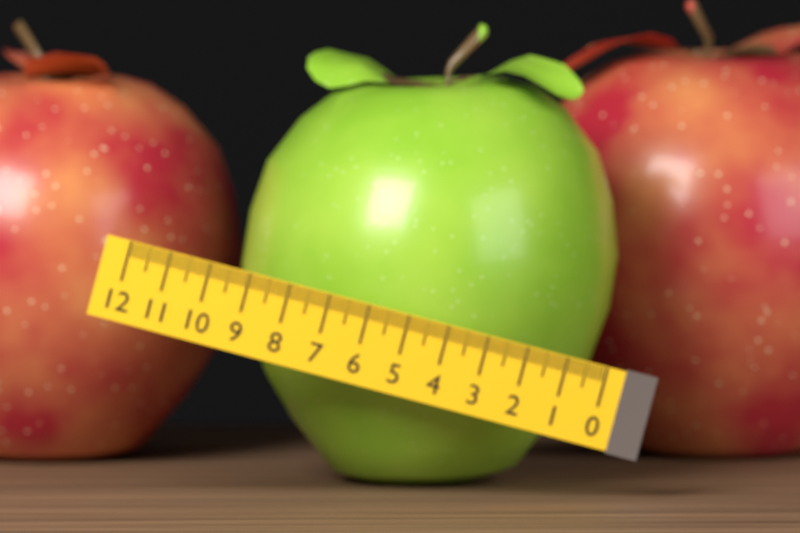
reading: 9.2 (no unit)
